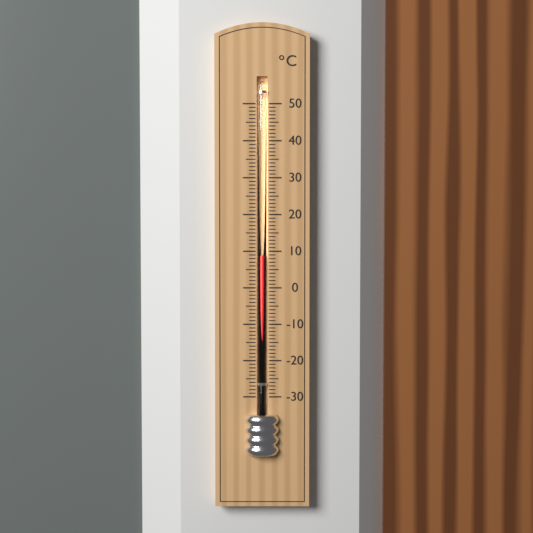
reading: 9 °C
